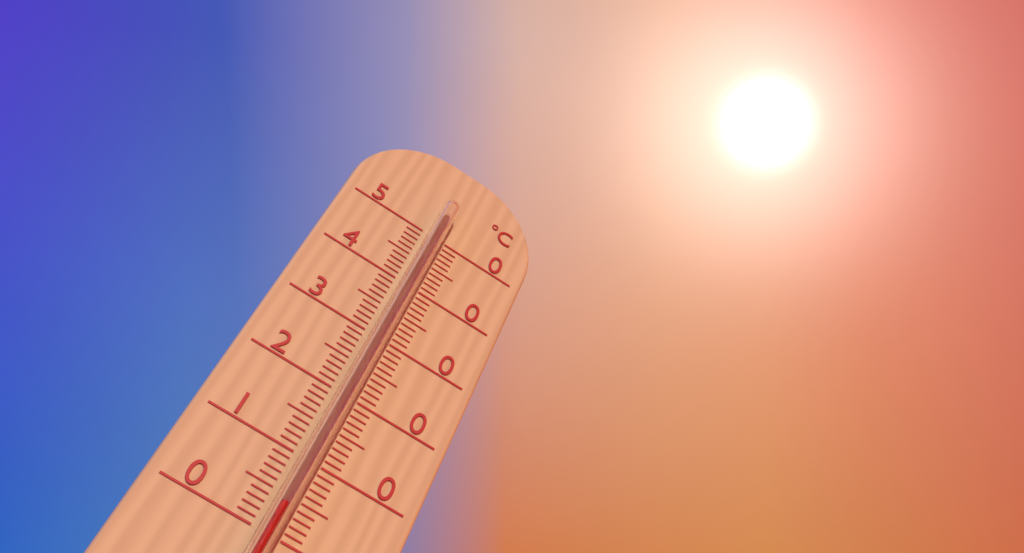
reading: 3 °C
